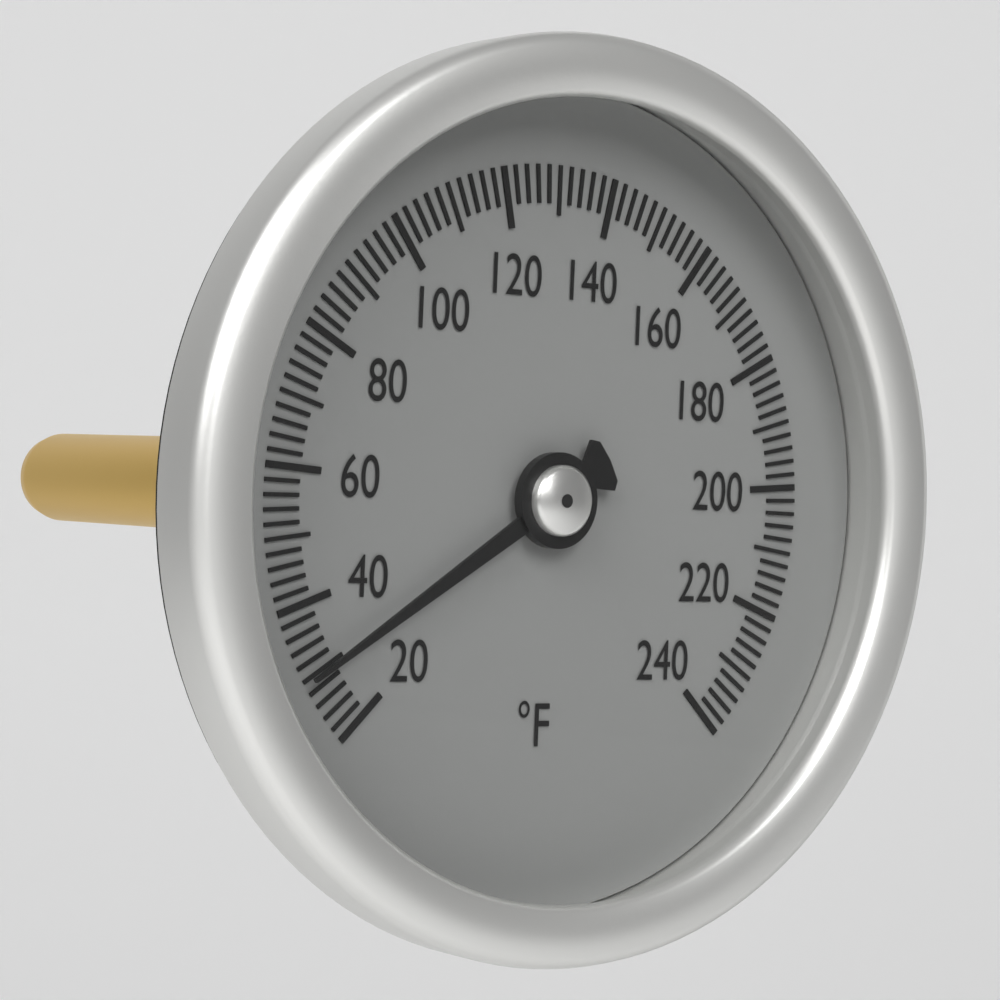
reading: 30 °F
